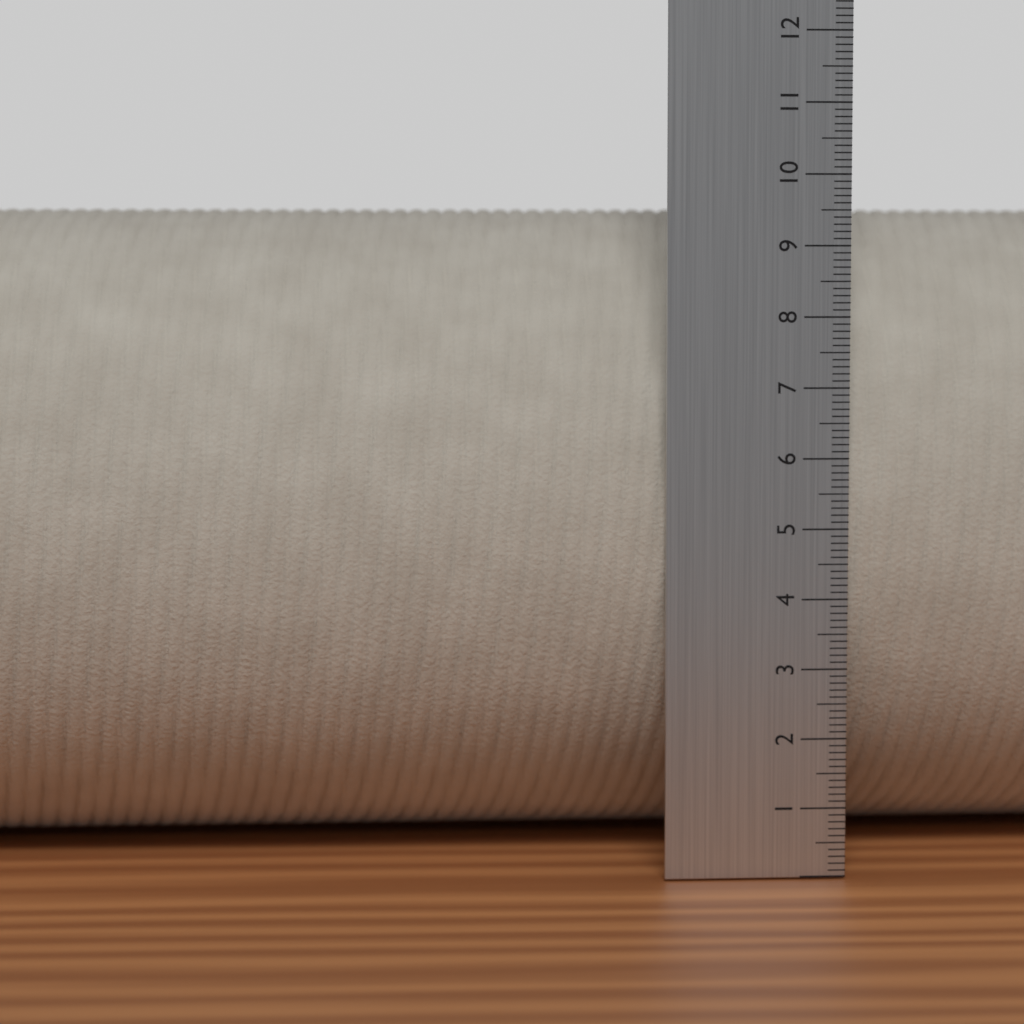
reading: 9.6 cm
